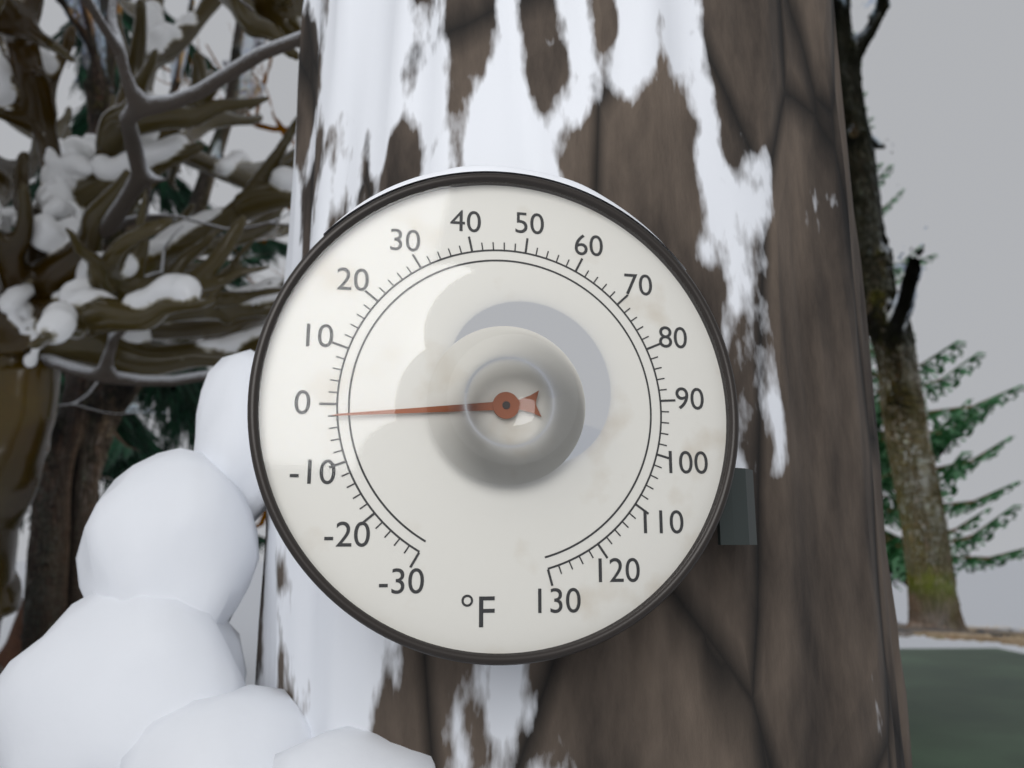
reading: -2 °F
